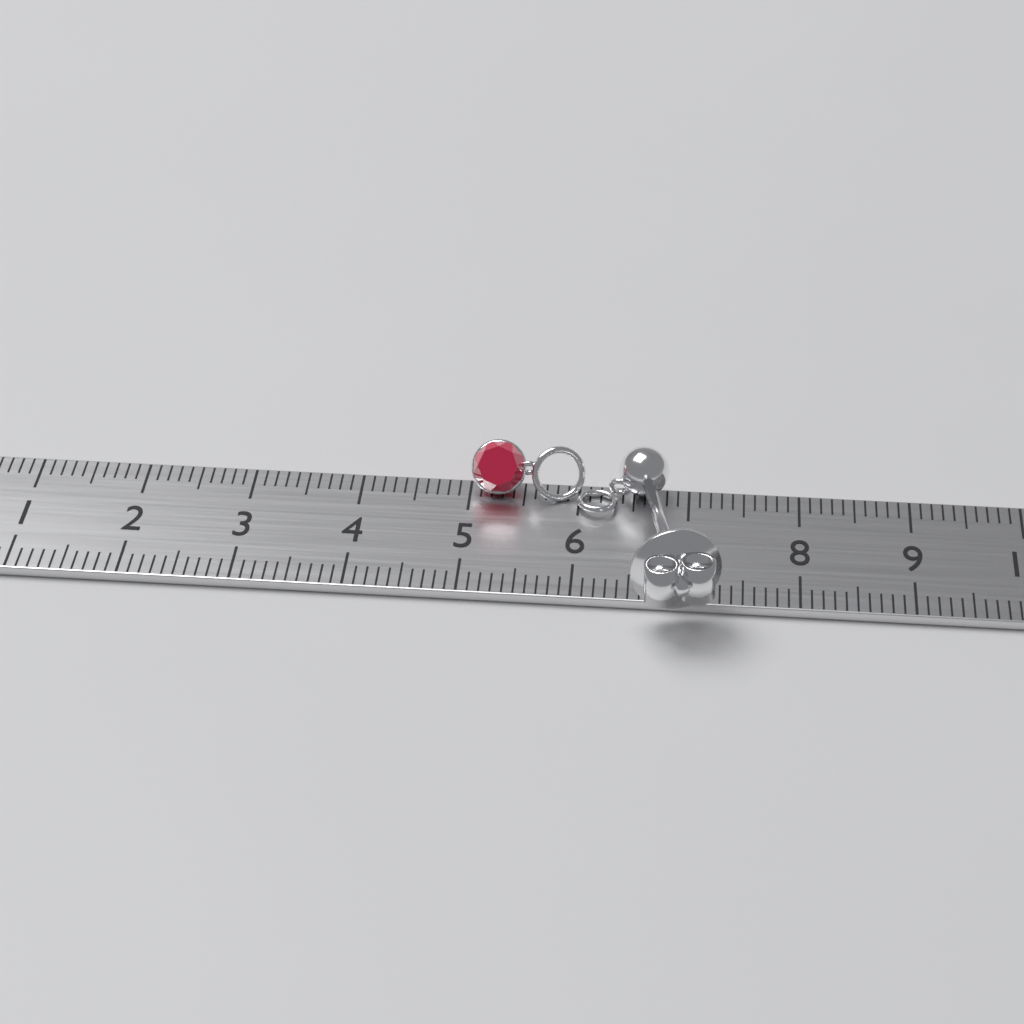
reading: 7.3 cm
